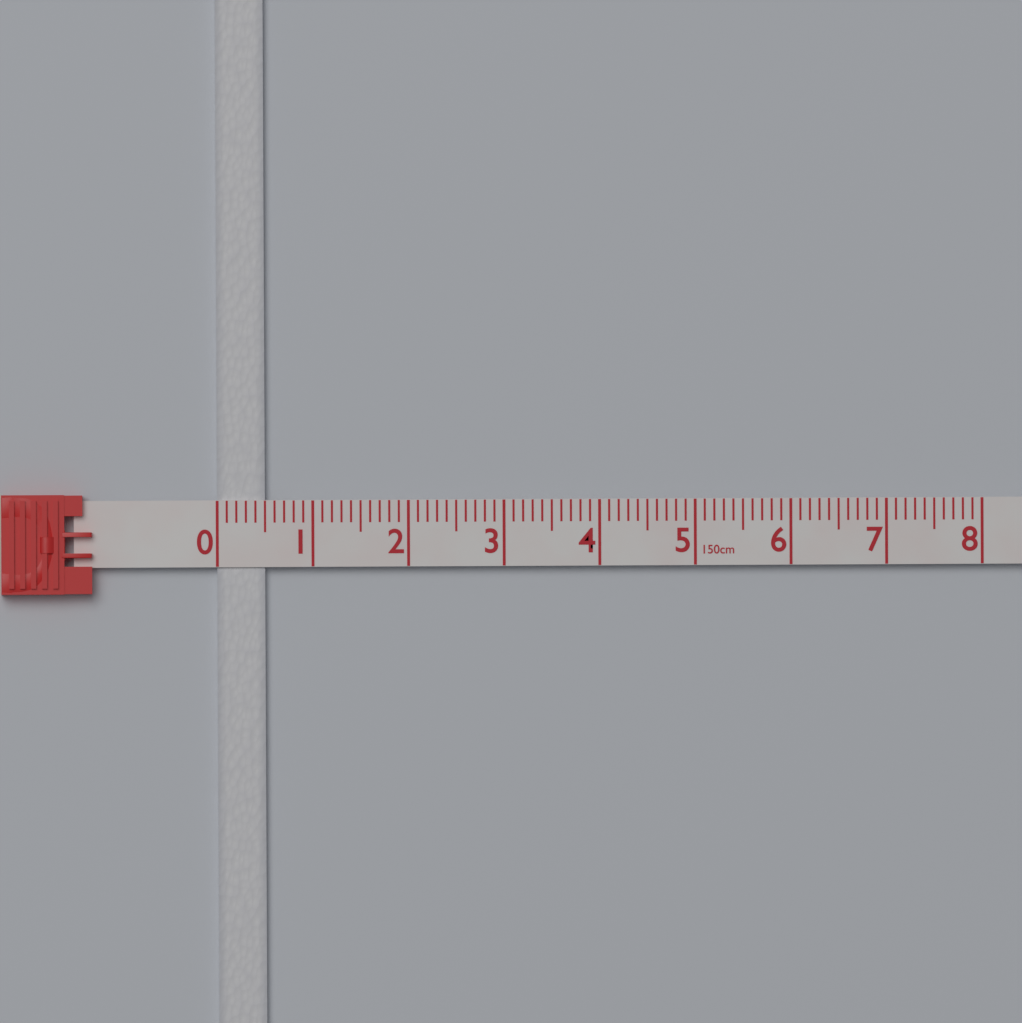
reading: 0.5 cm
